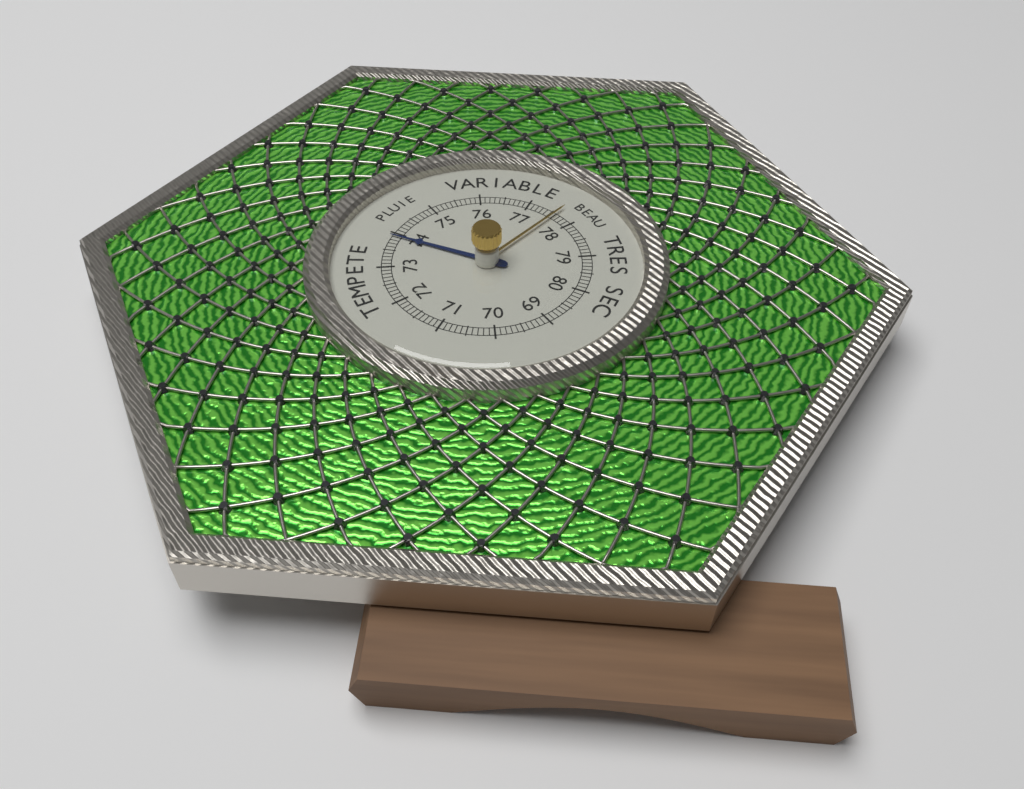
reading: 73.9 (no unit)
